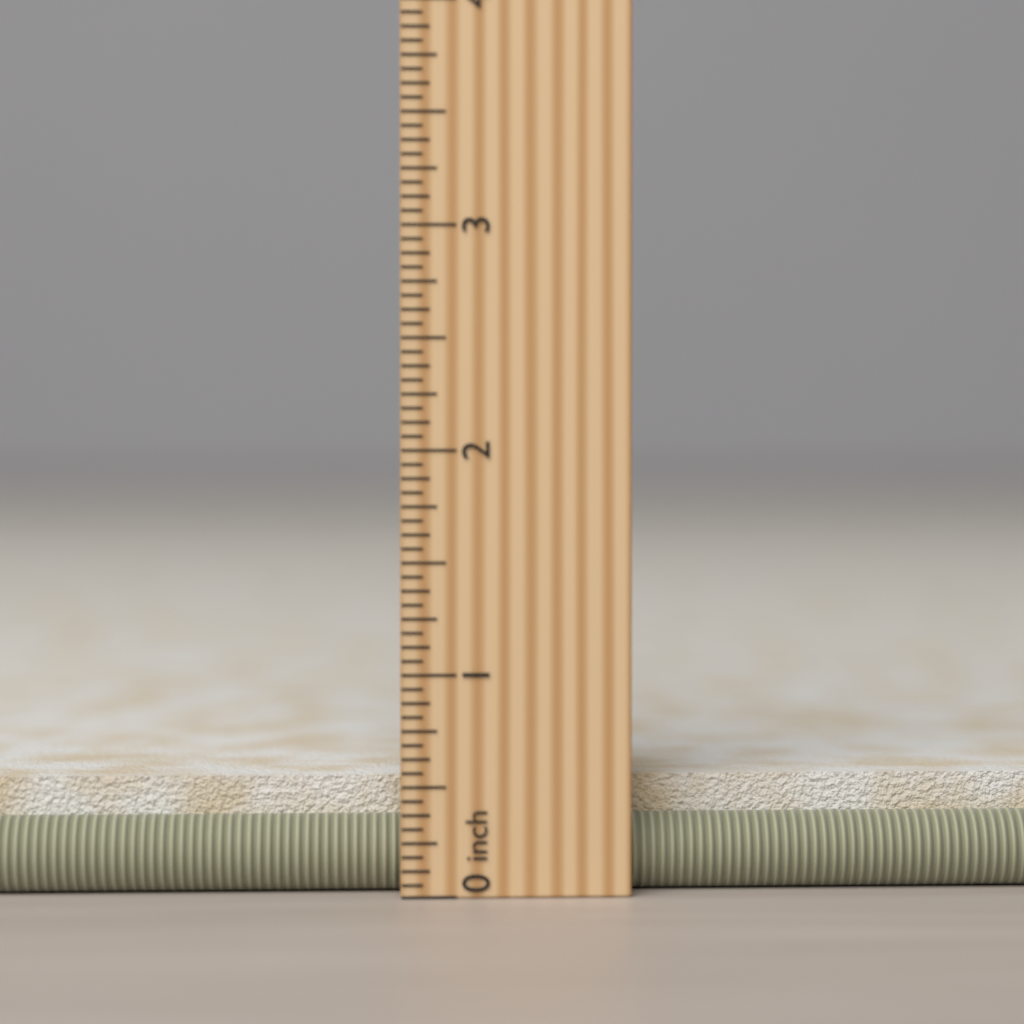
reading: 0.5625 in
